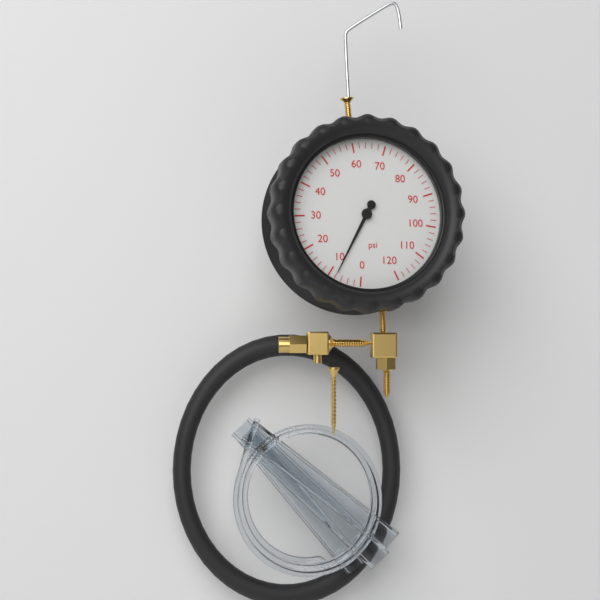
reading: 8 psi
